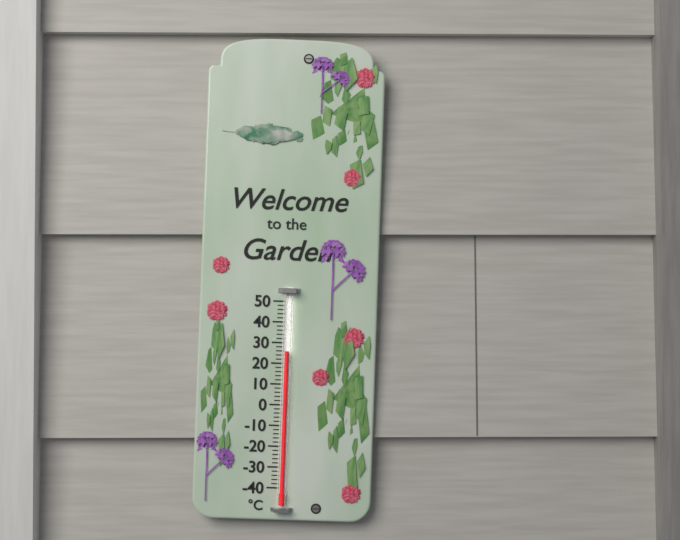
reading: 26 °C
